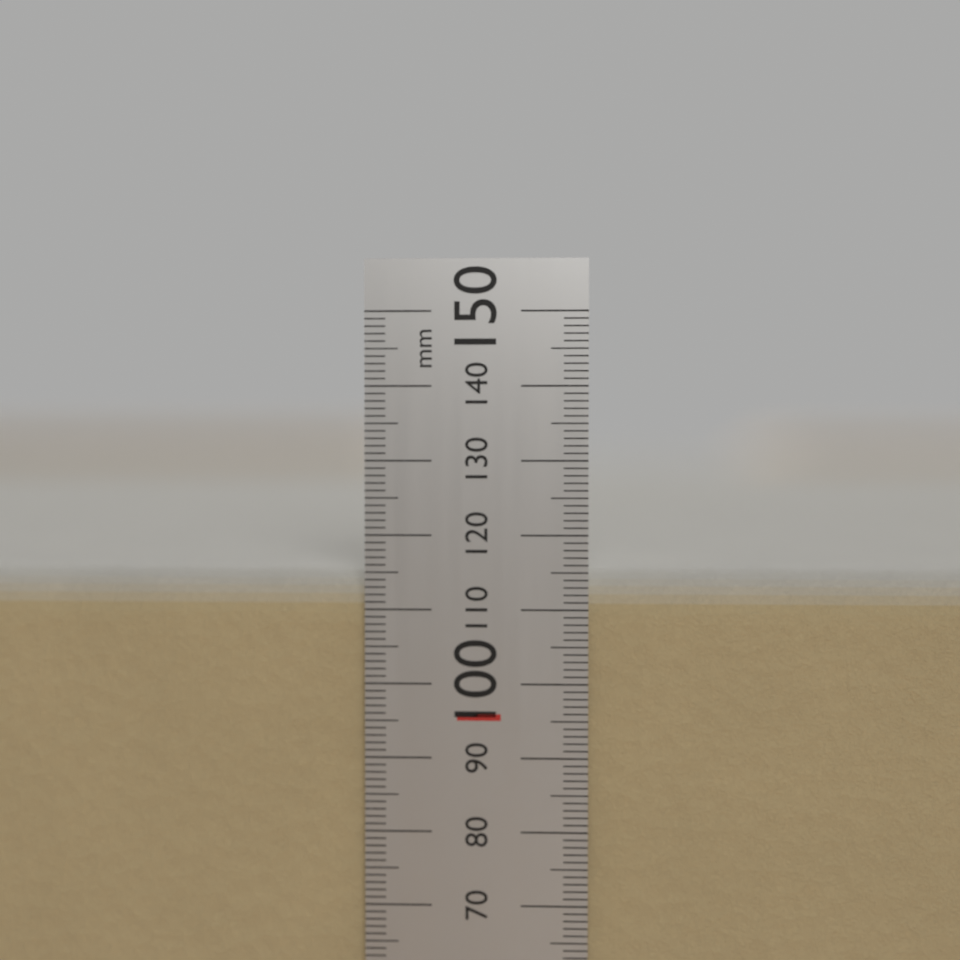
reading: 115 mm
